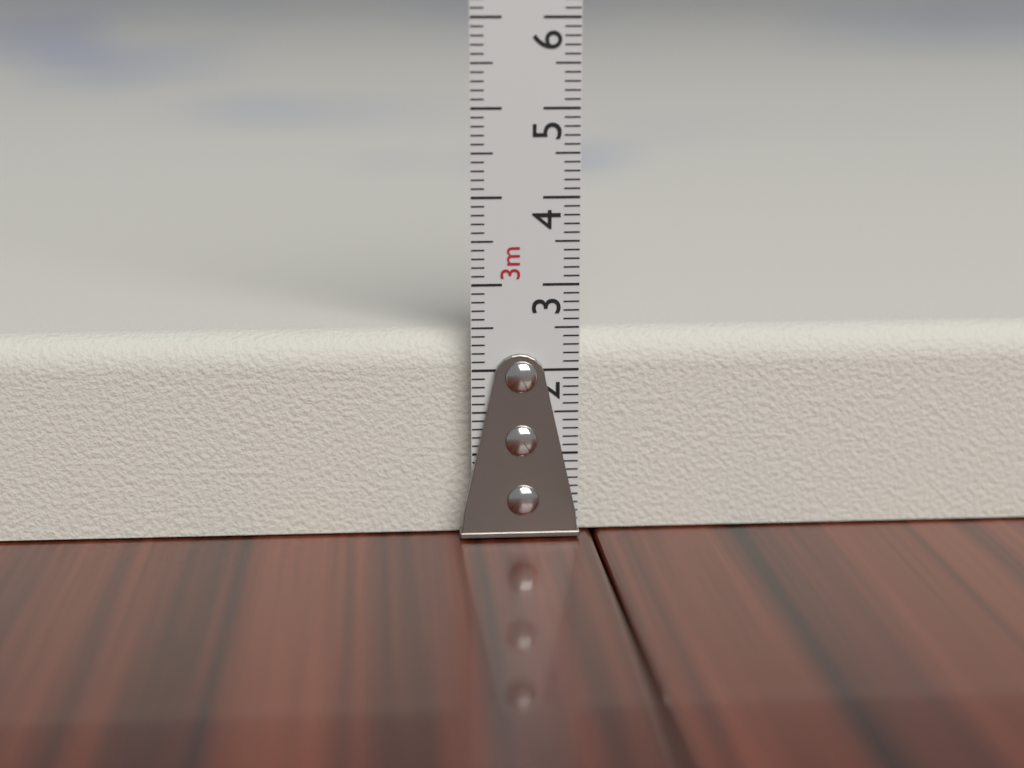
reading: 2.4 cm
